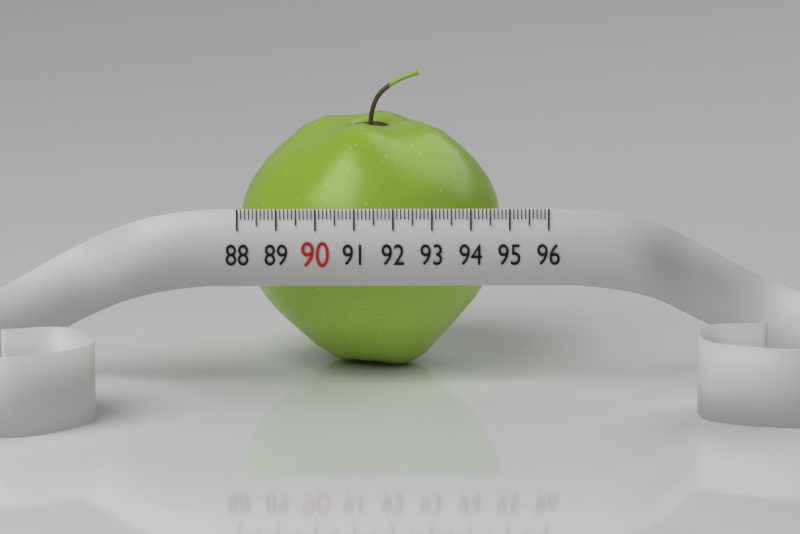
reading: 94.9 (no unit)
